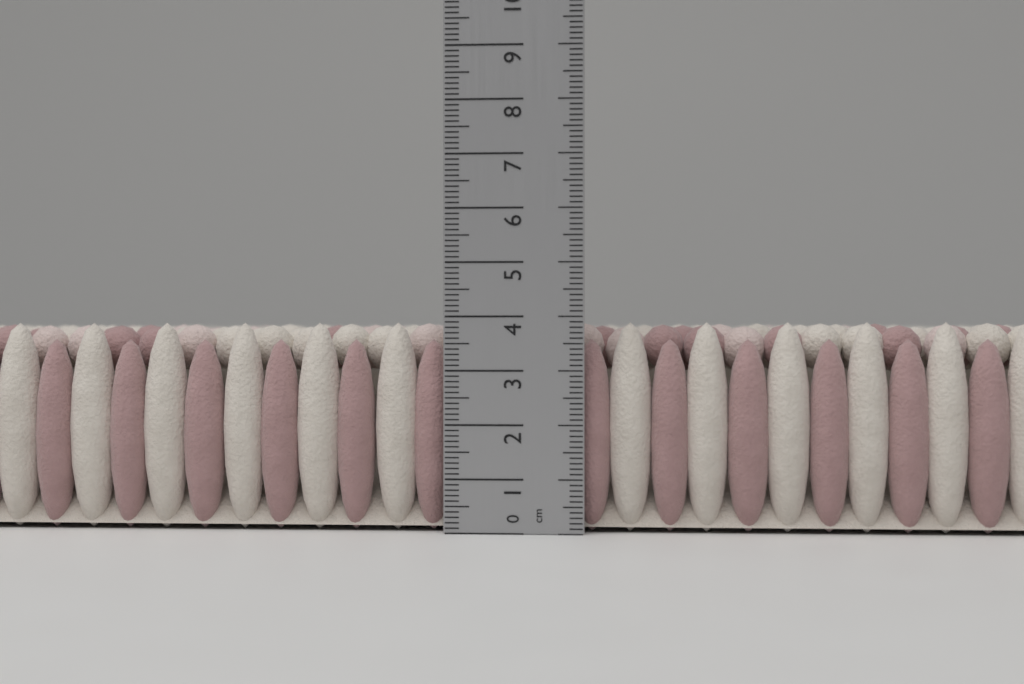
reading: 3.9 cm
